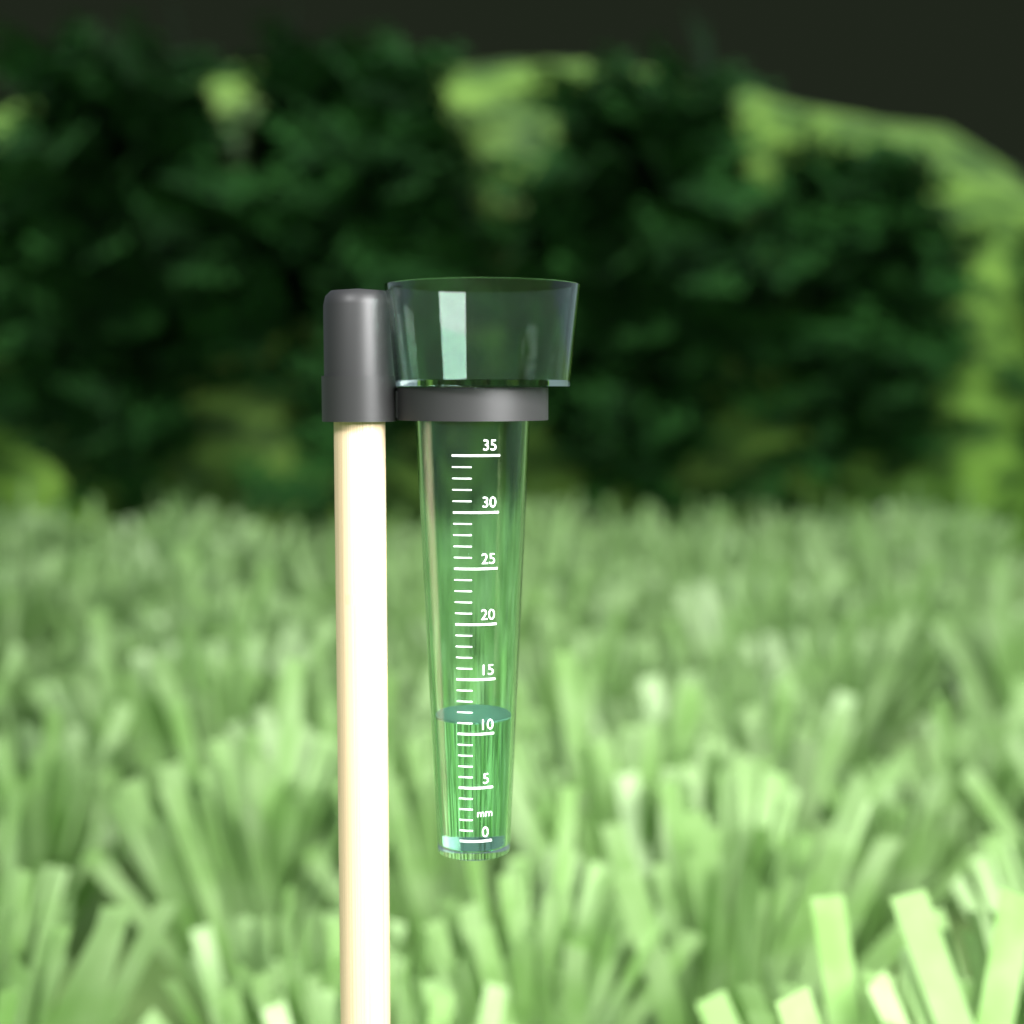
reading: 11 mm
